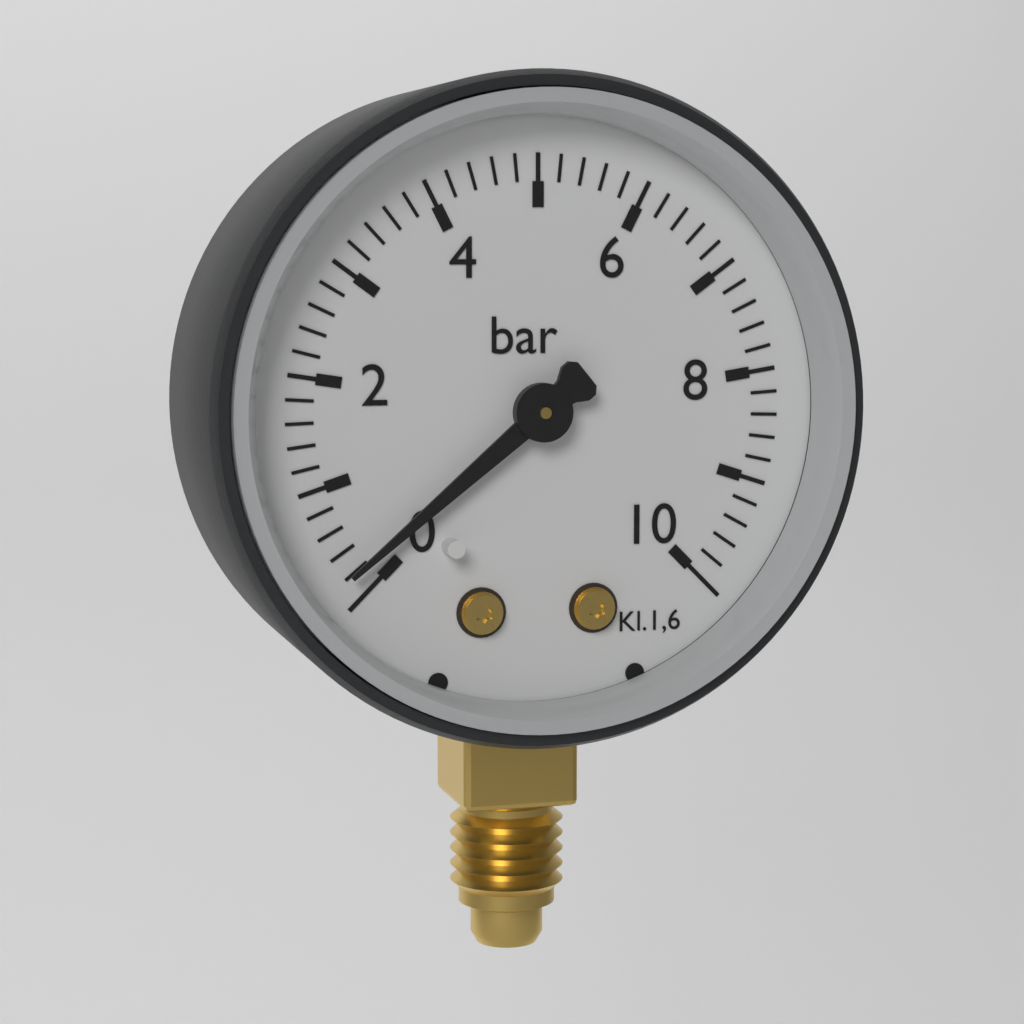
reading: 0.2 bar
